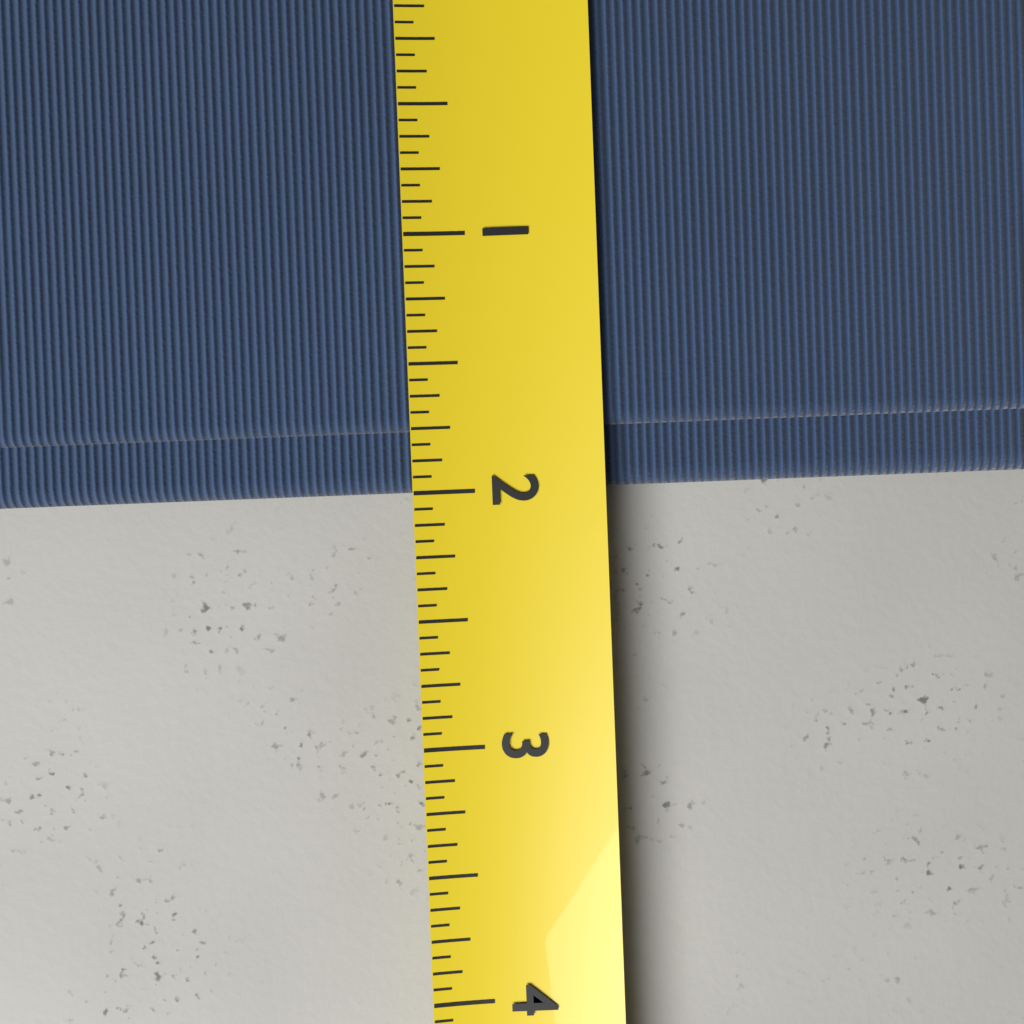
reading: 2.0000 (no unit)
